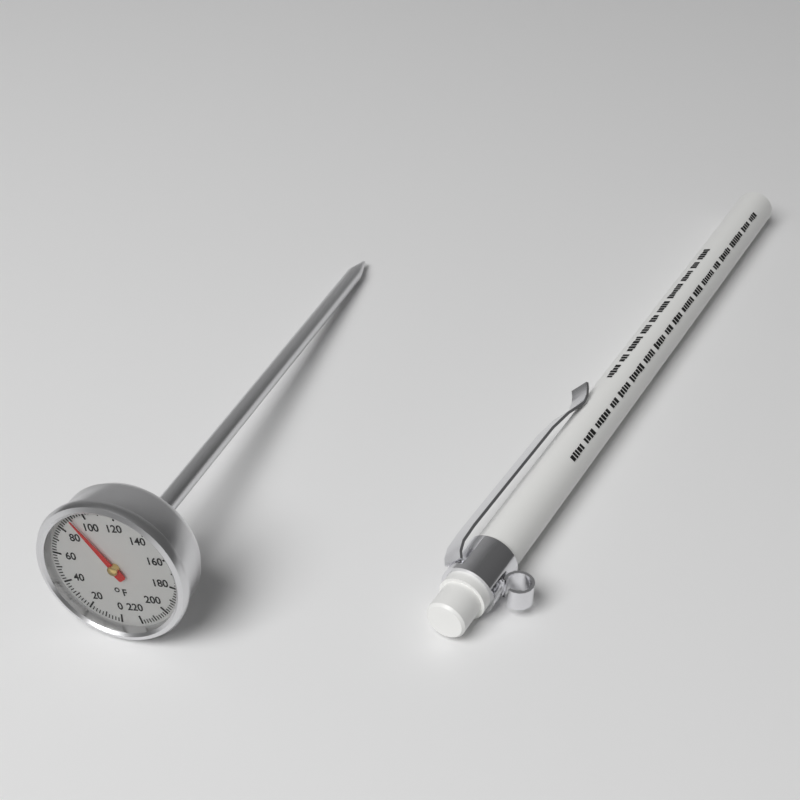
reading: 90 °F
